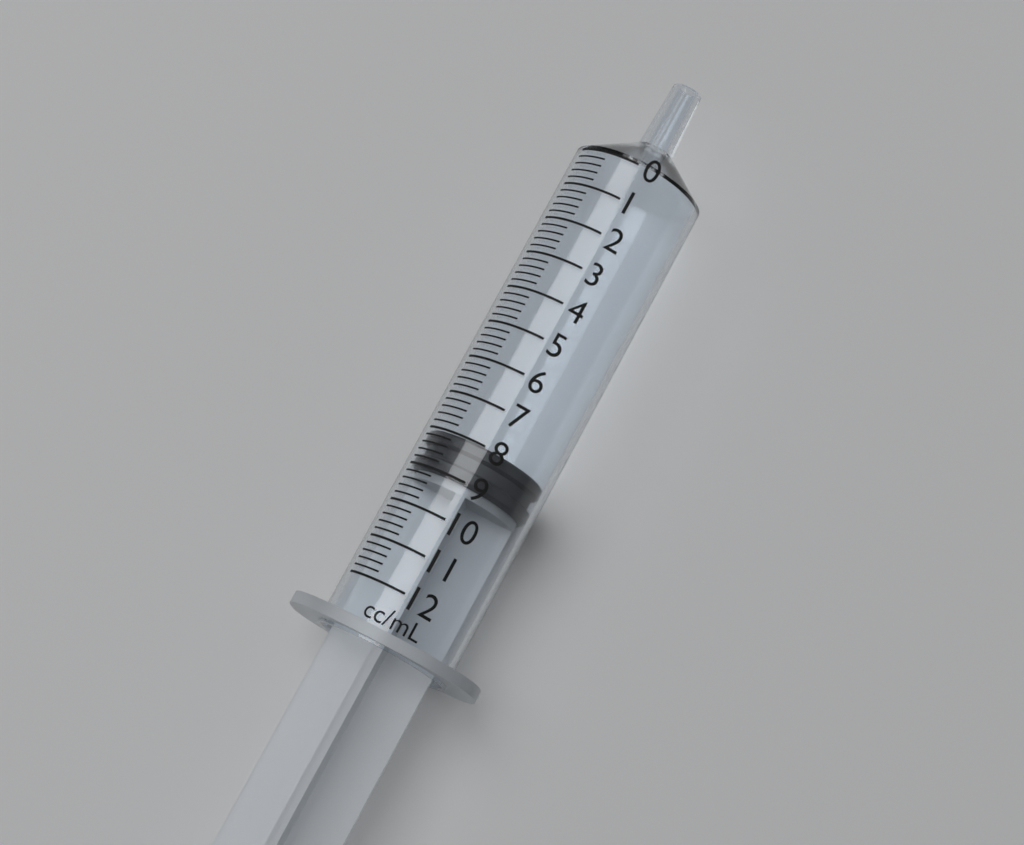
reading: 8.0 ml
